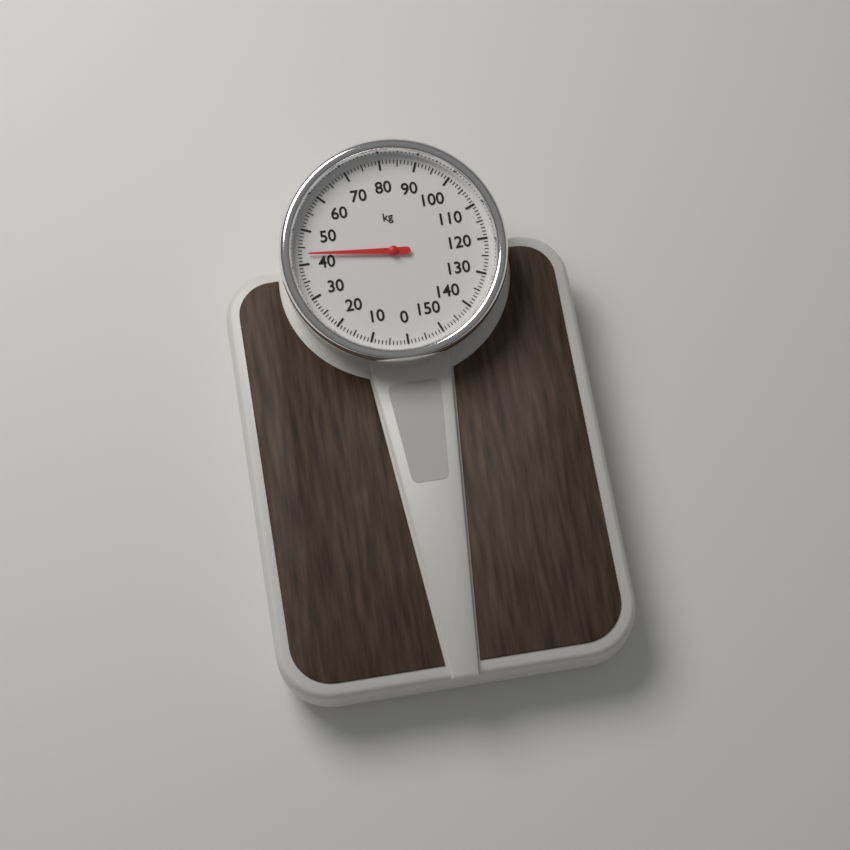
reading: 43 kg
